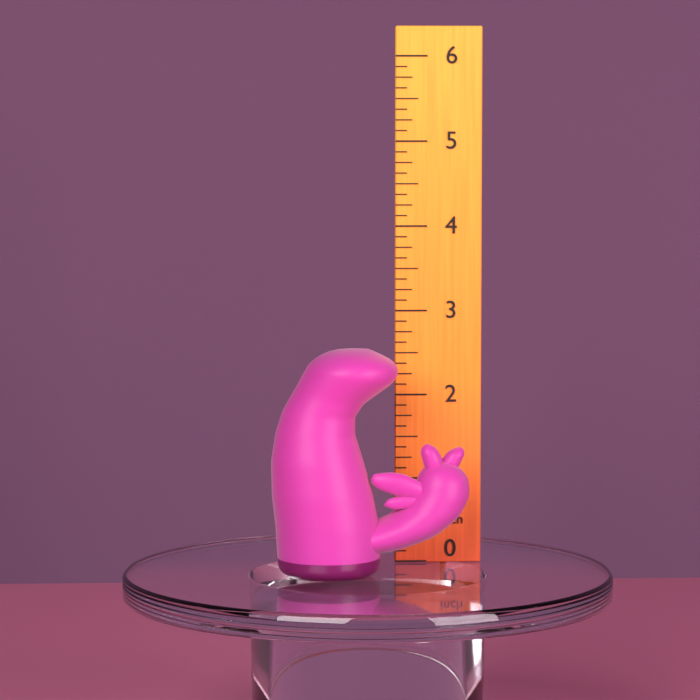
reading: 2.625 inch
